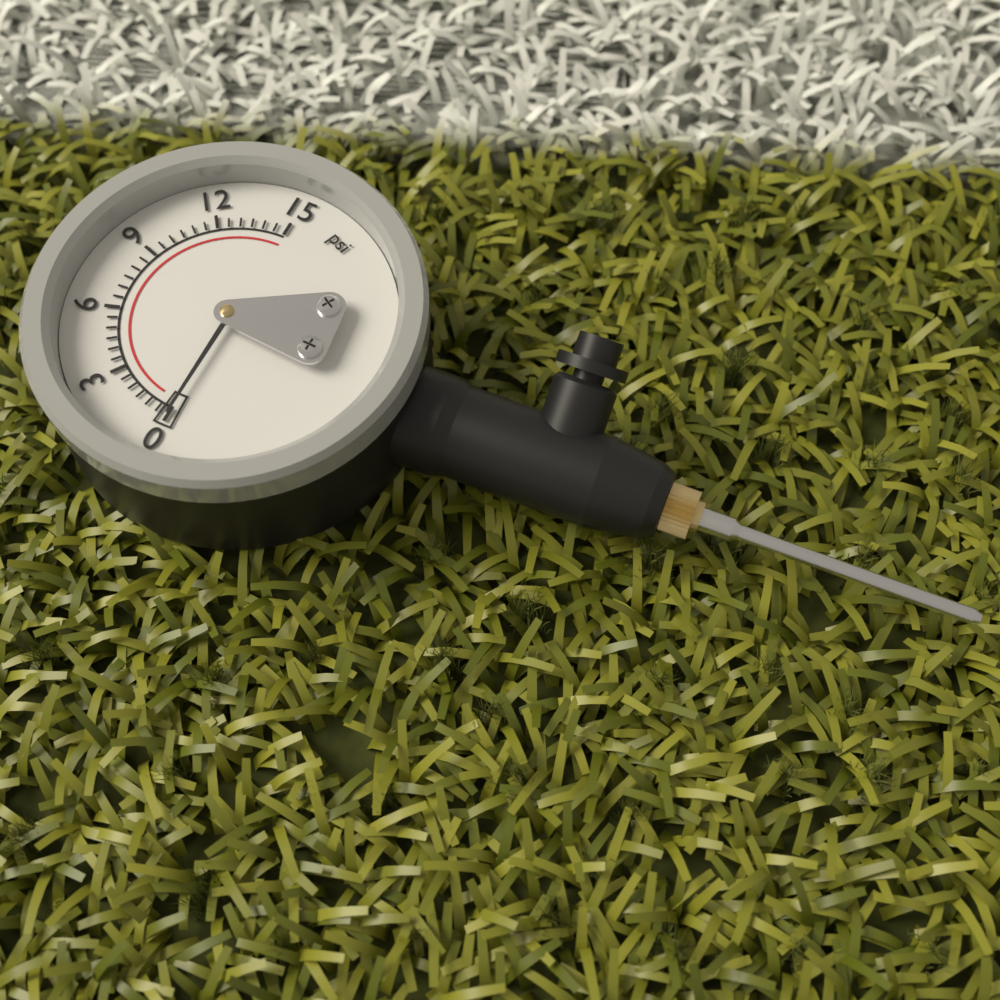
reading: 0.0 psi
